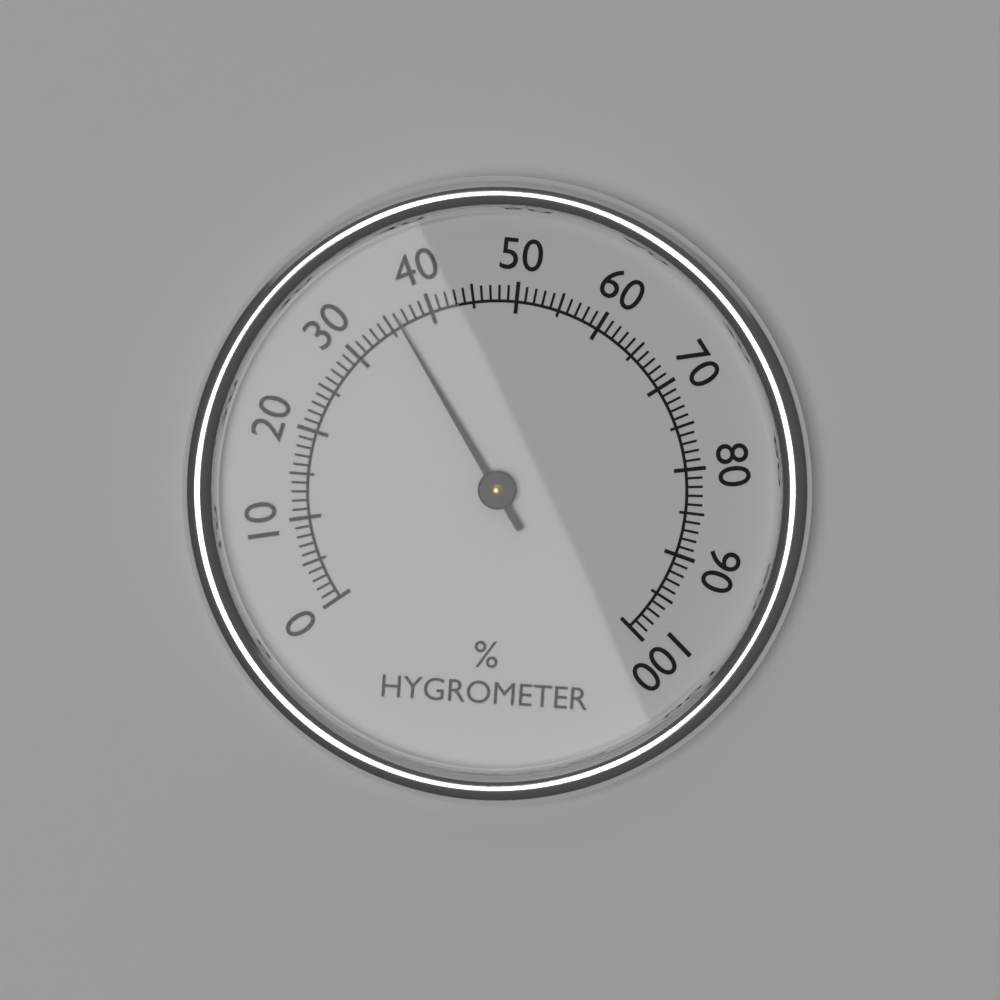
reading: 36 %
